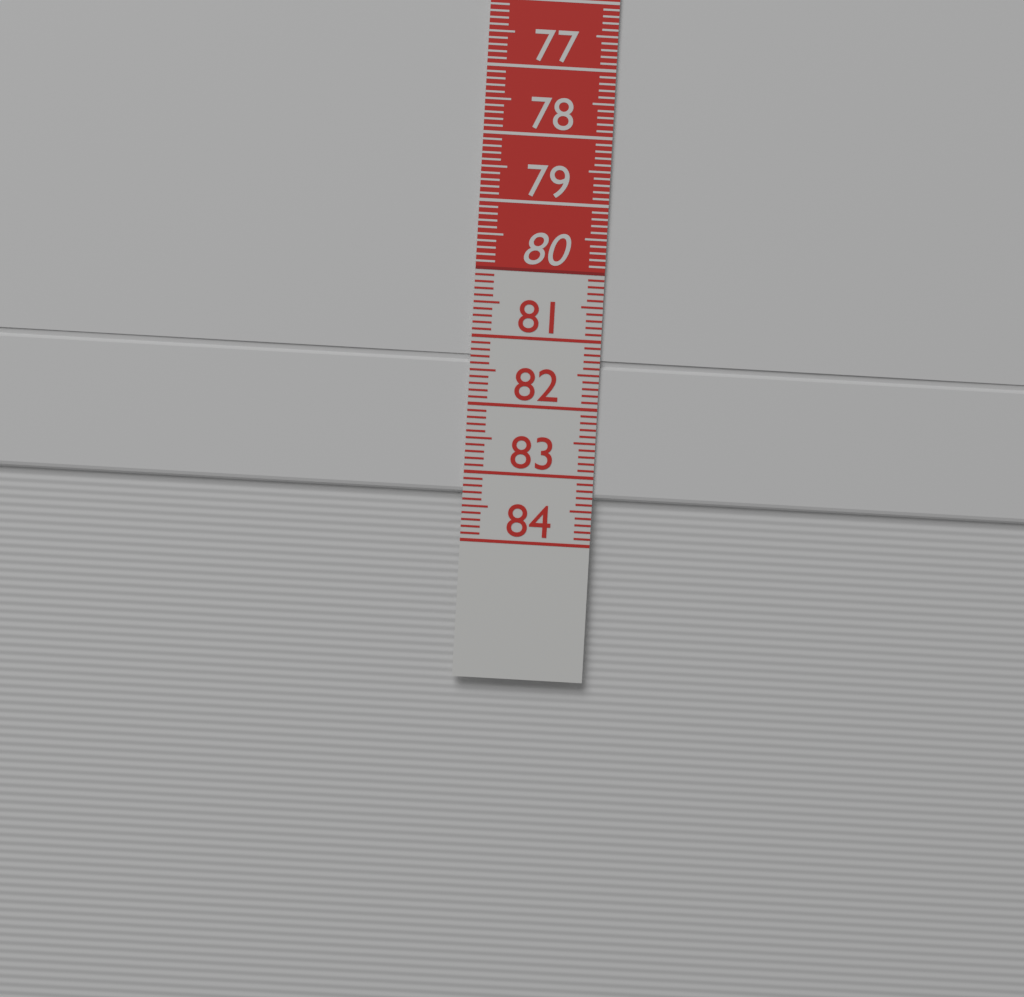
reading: 83.3 cm
